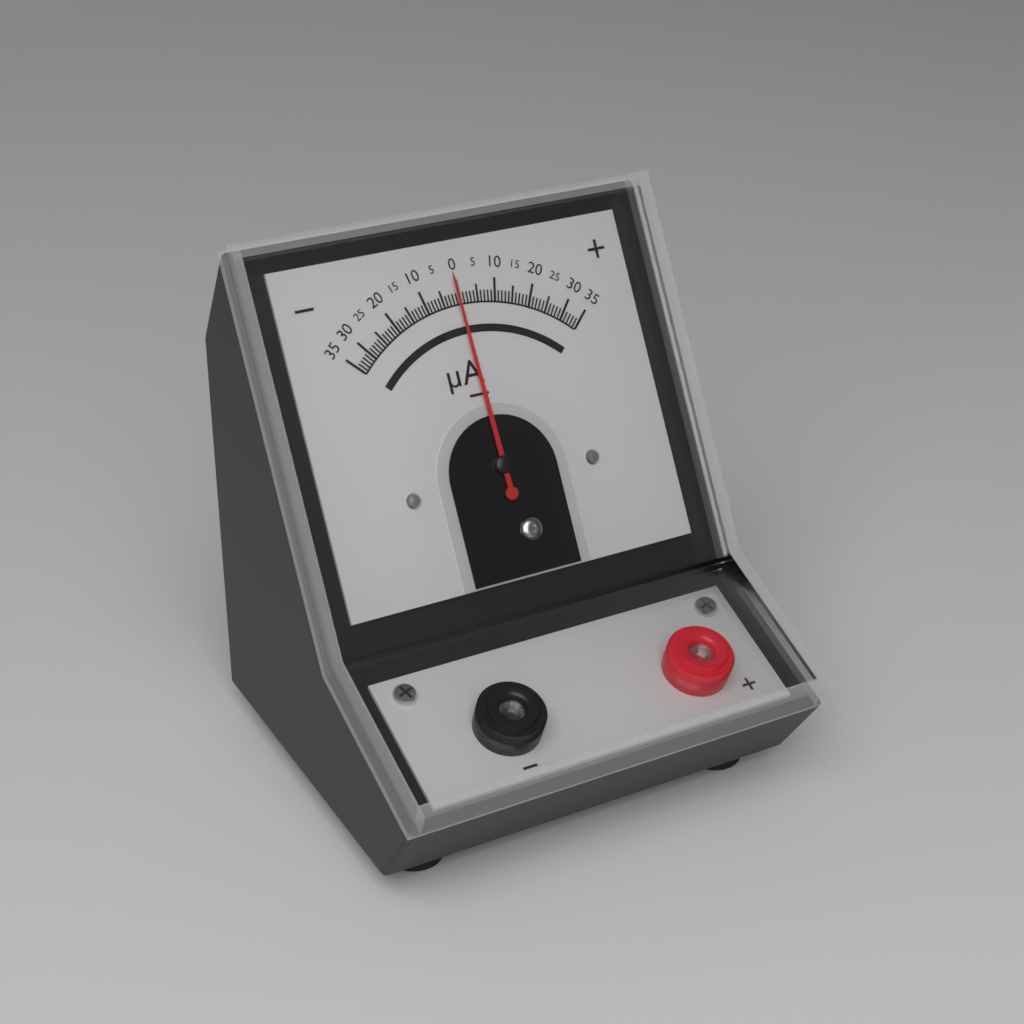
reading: -1 µA
